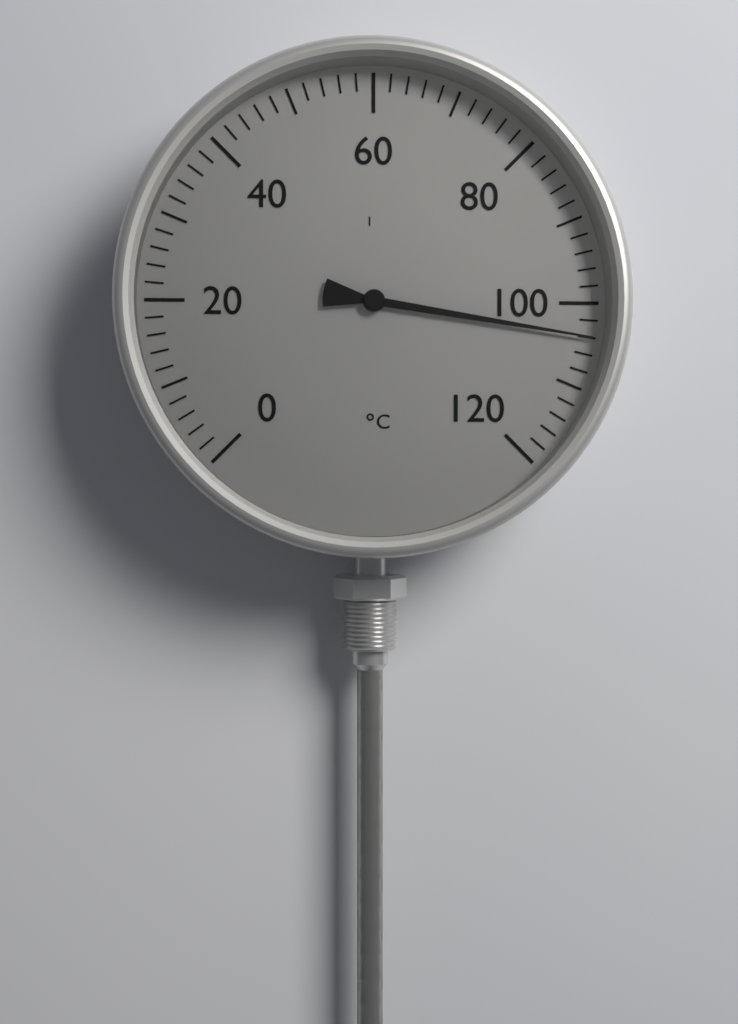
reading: 104 °C
